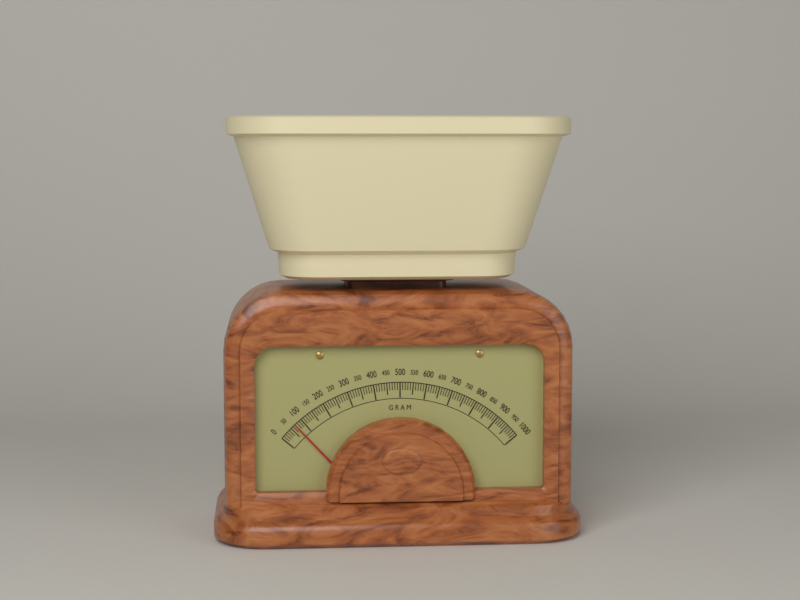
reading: 70 g
